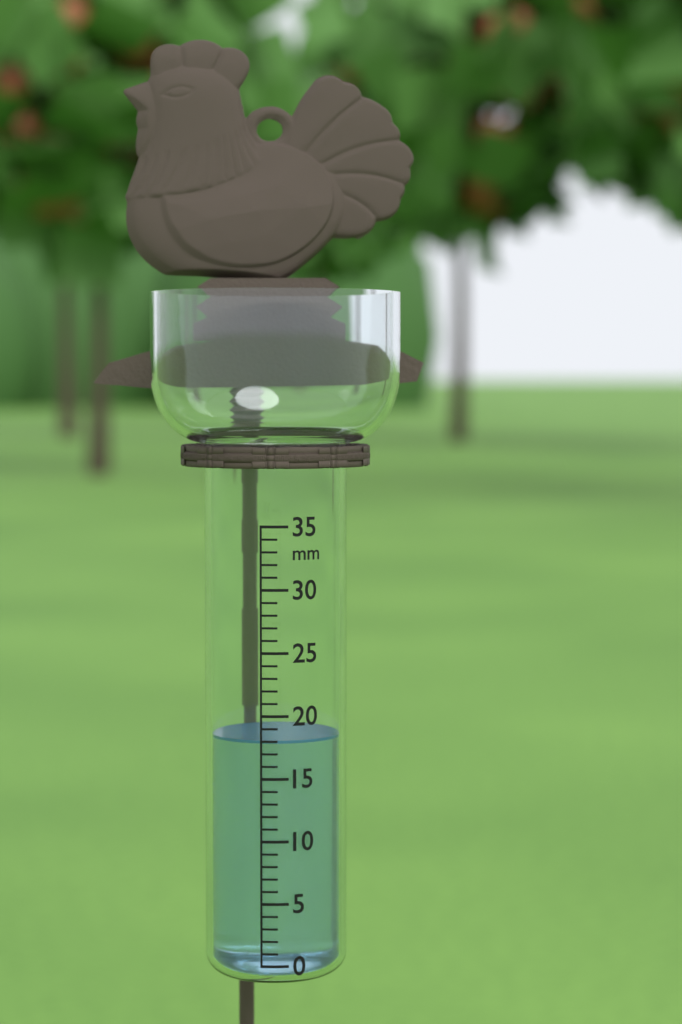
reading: 18 mm
